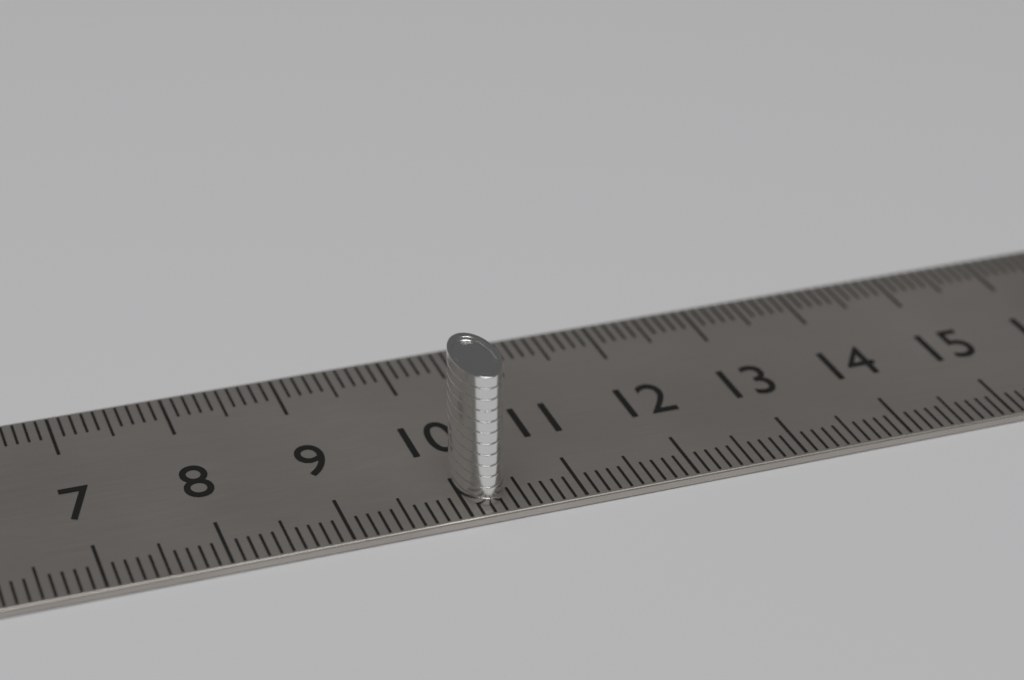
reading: 10.4 cm
